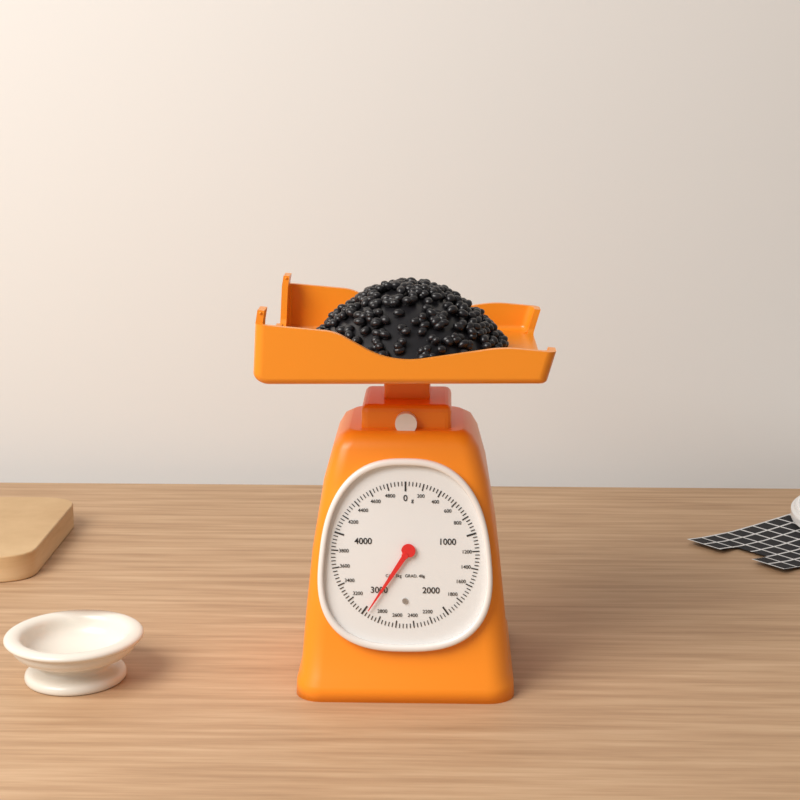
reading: 2960 g
